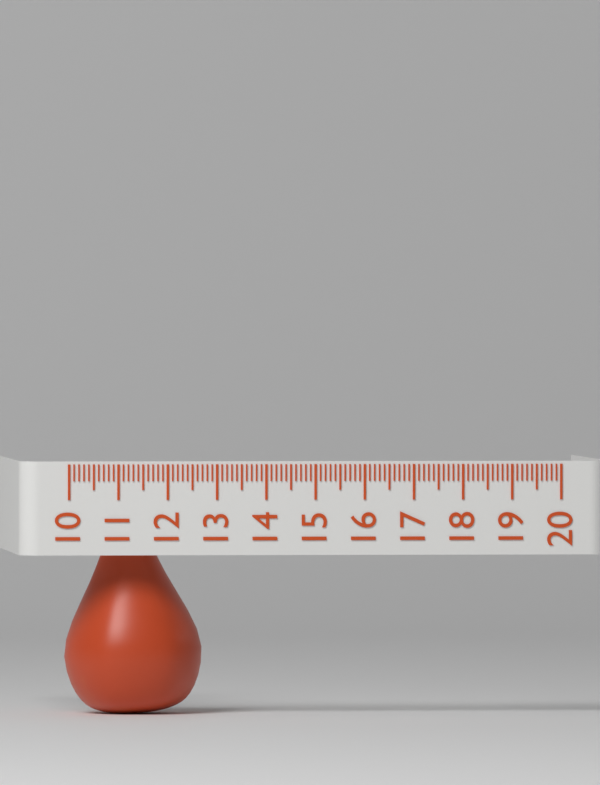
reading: 12.8 (no unit)
